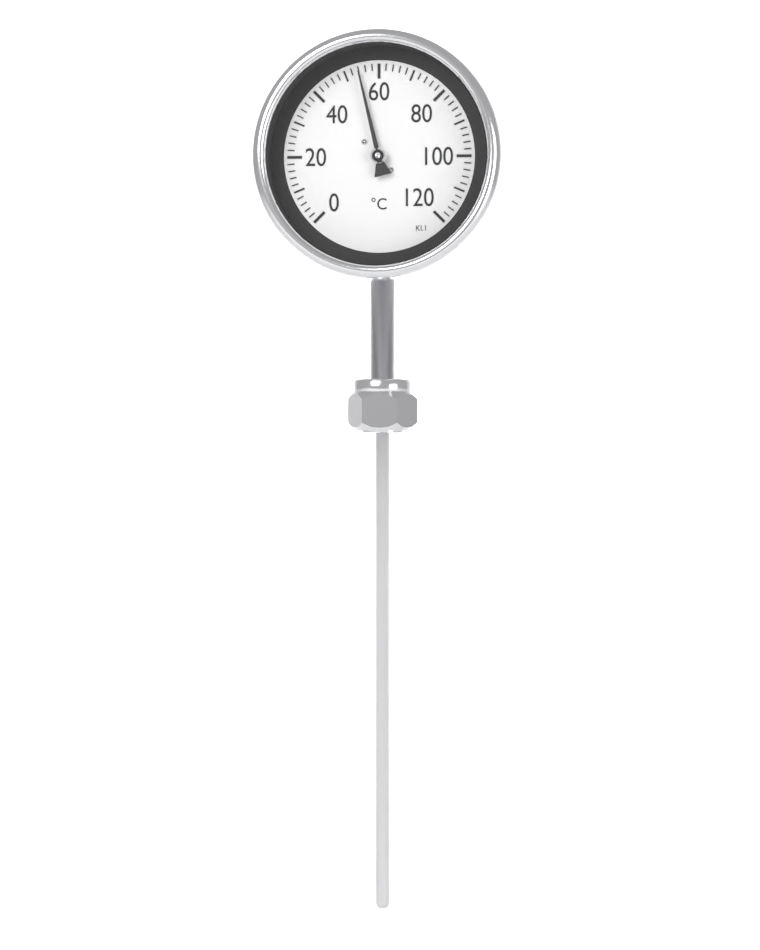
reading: 54 °C
